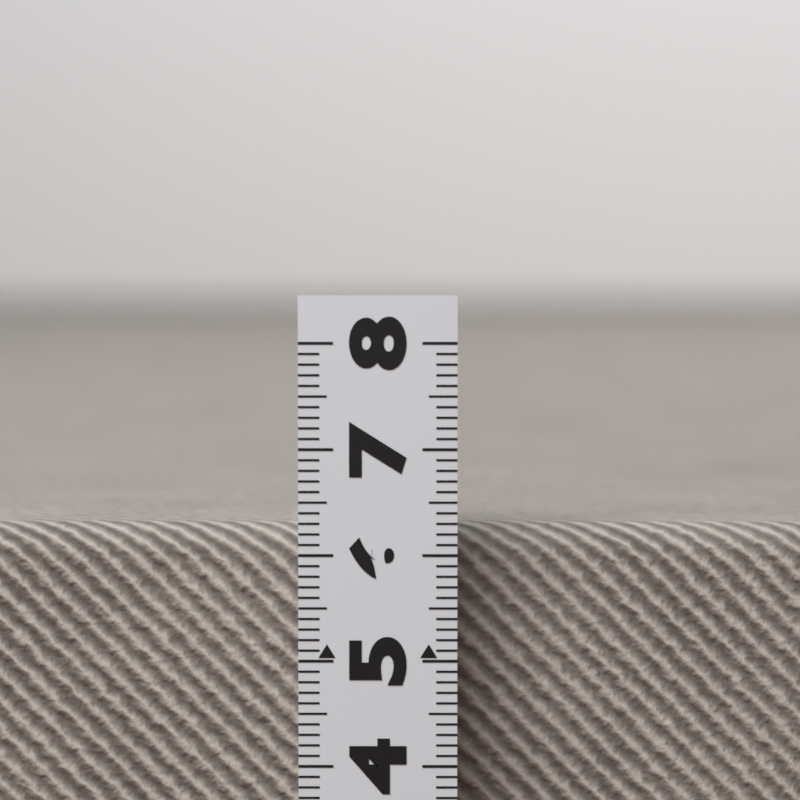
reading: 6.2 (no unit)
